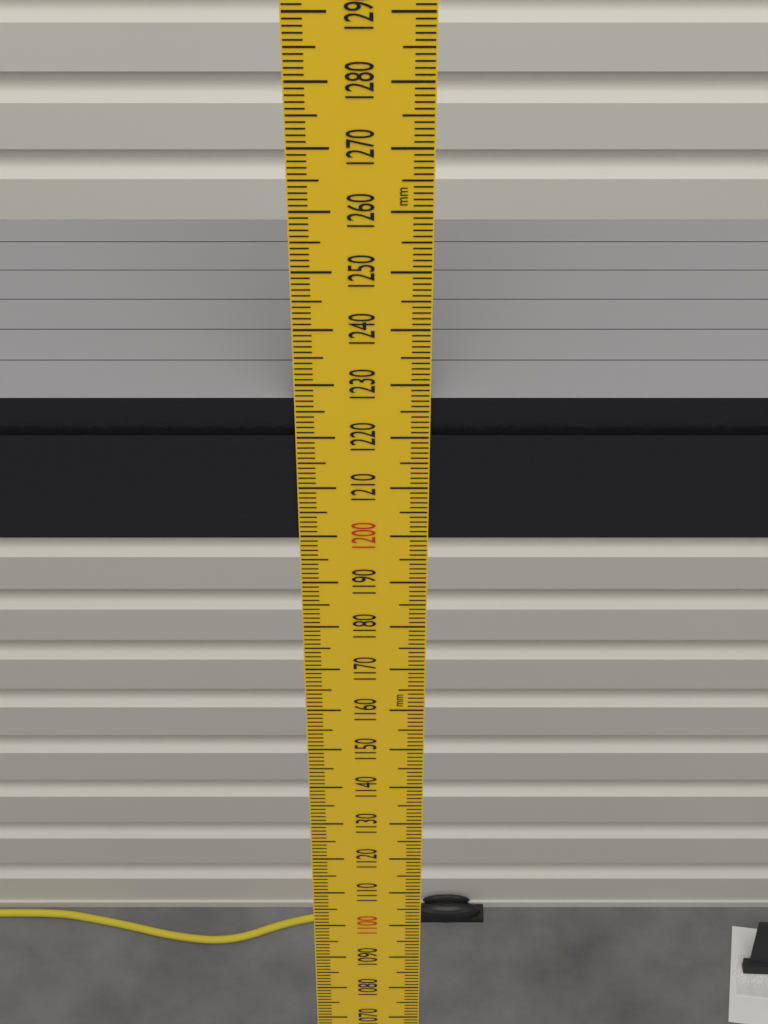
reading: 1227 mm
